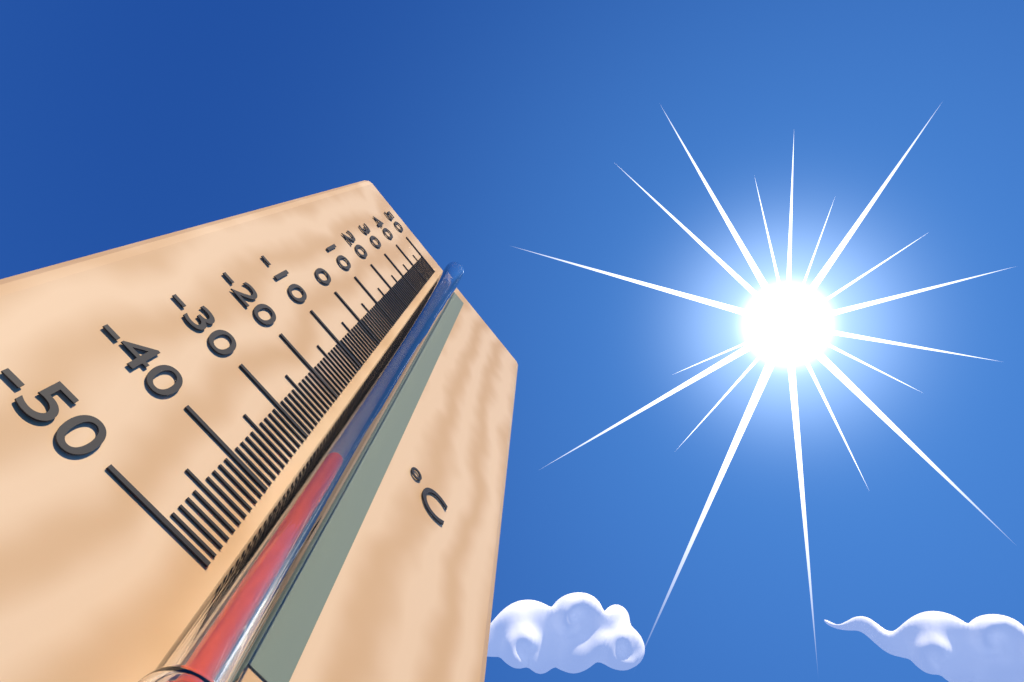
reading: -34 °C
